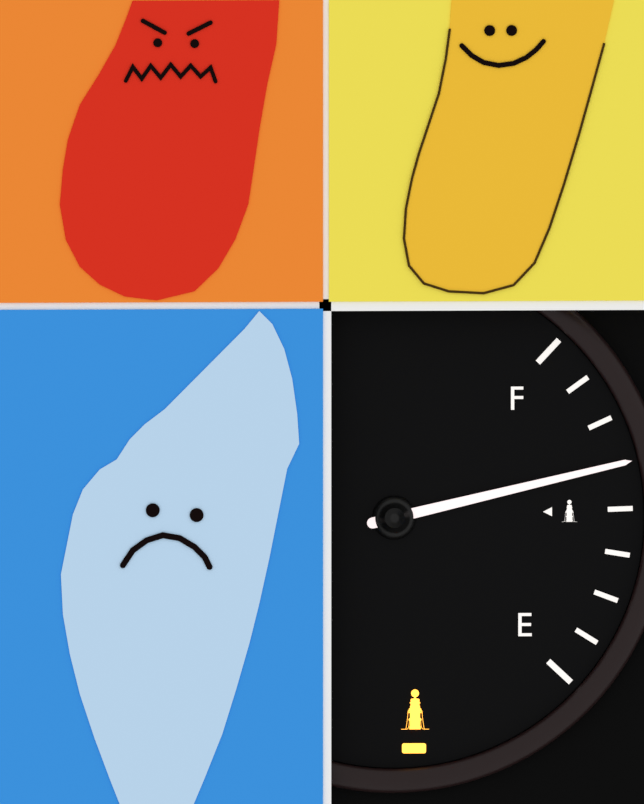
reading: 0.625 (no unit)
